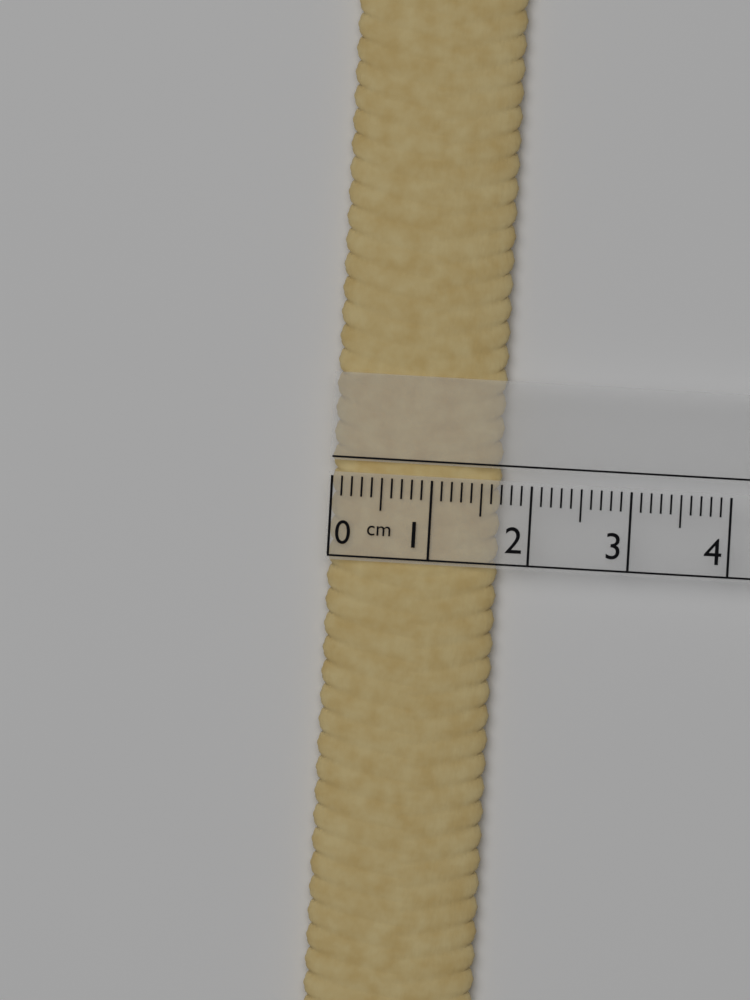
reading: 1.7 cm
